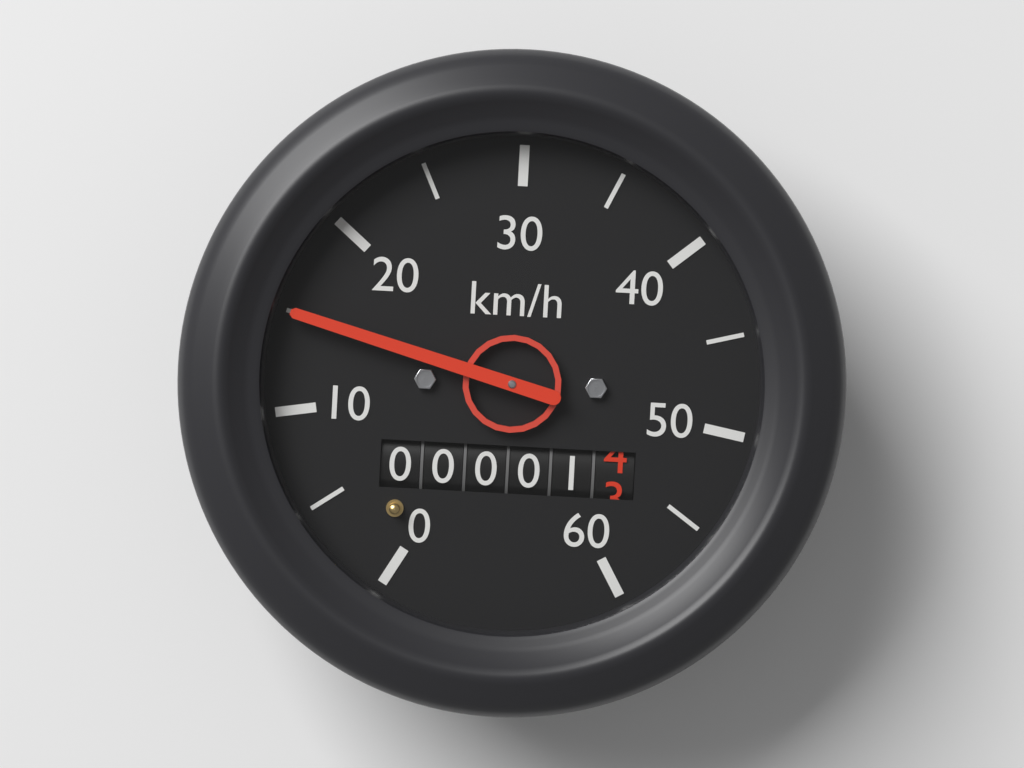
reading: 15 km/h
